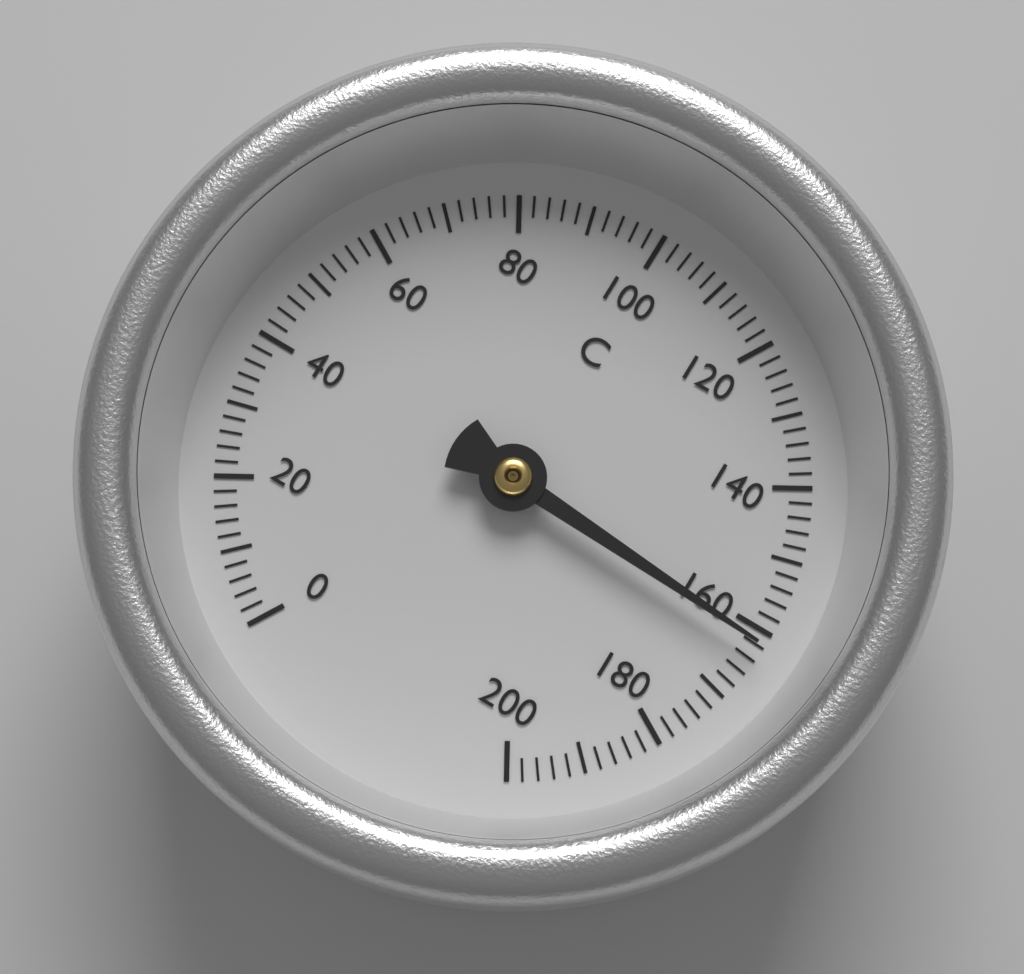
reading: 162 °C
